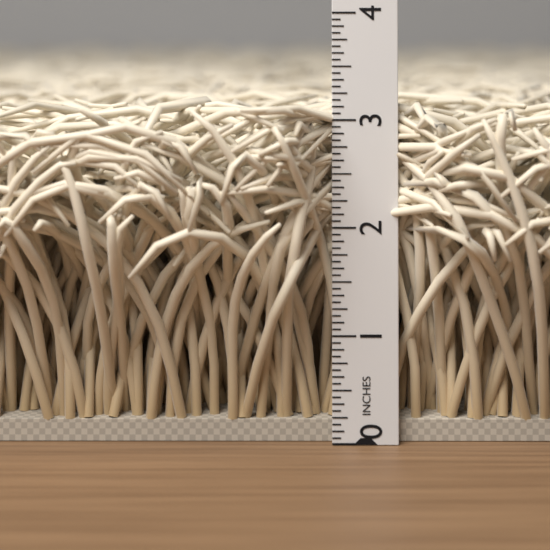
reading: 3.1875 in
